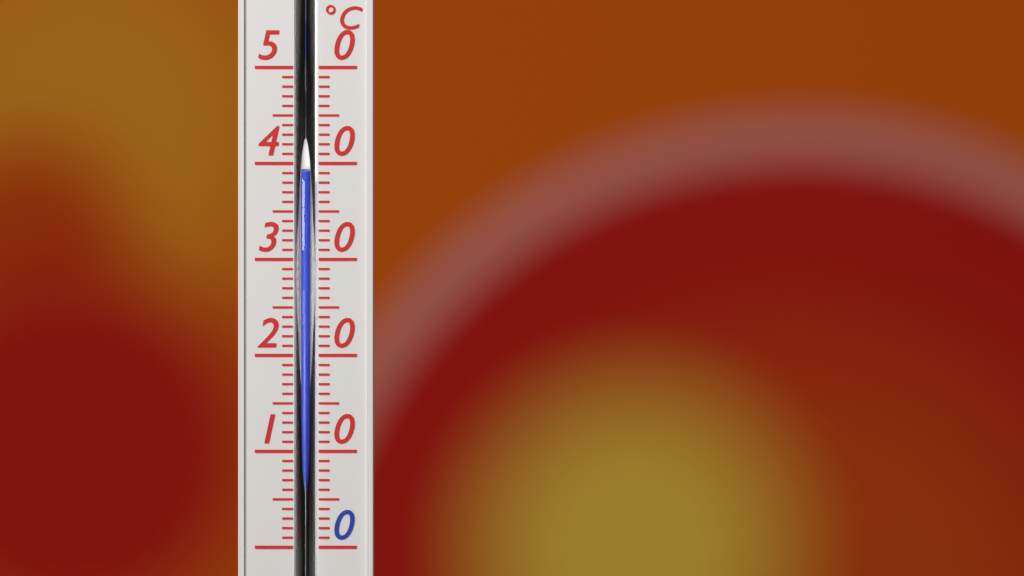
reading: 39 °C
